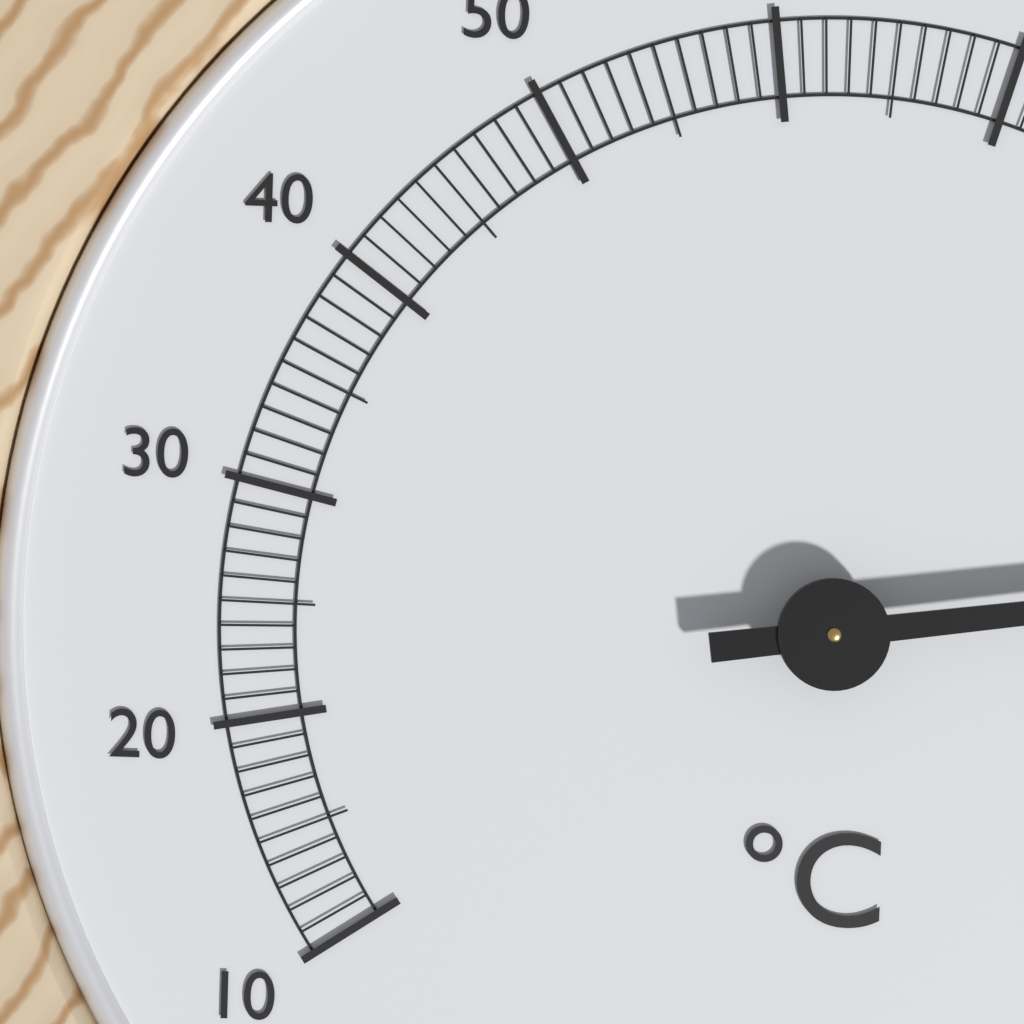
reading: 98 °C
